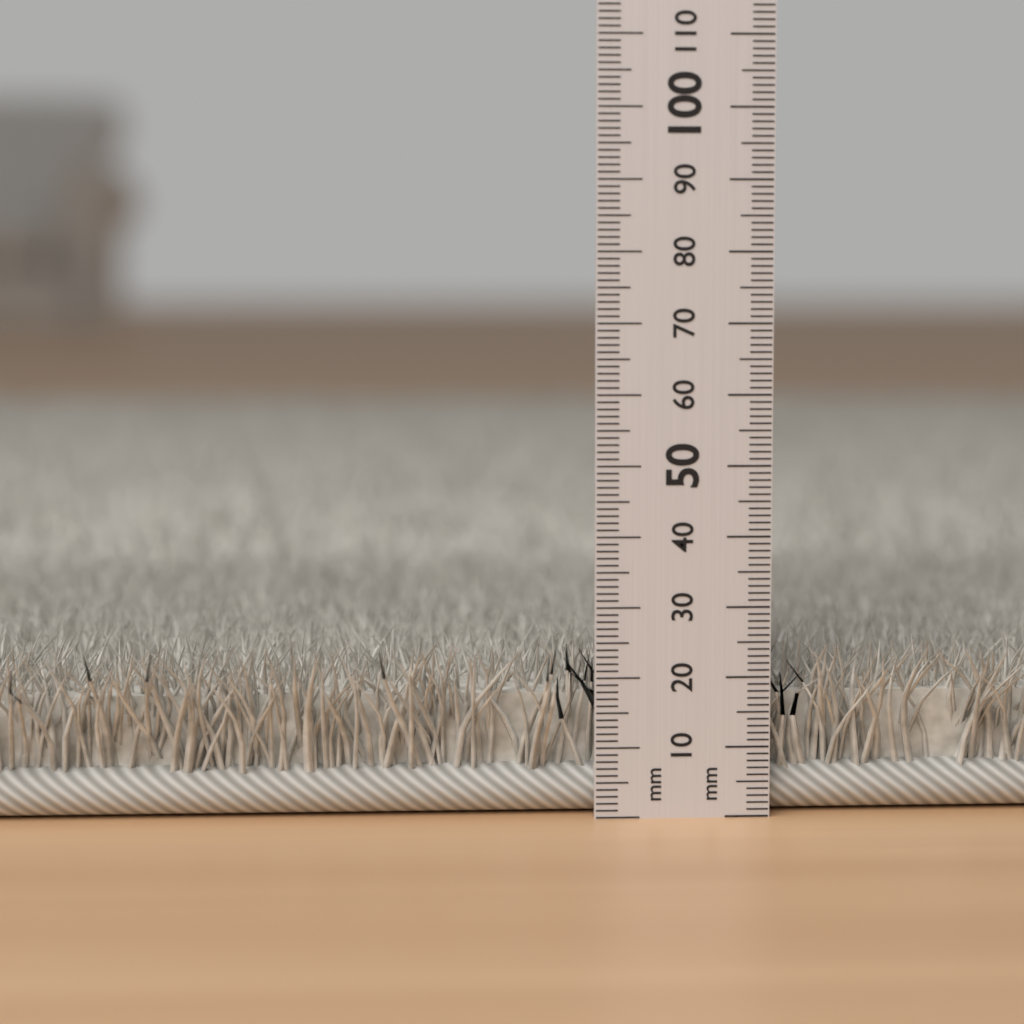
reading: 25 mm
